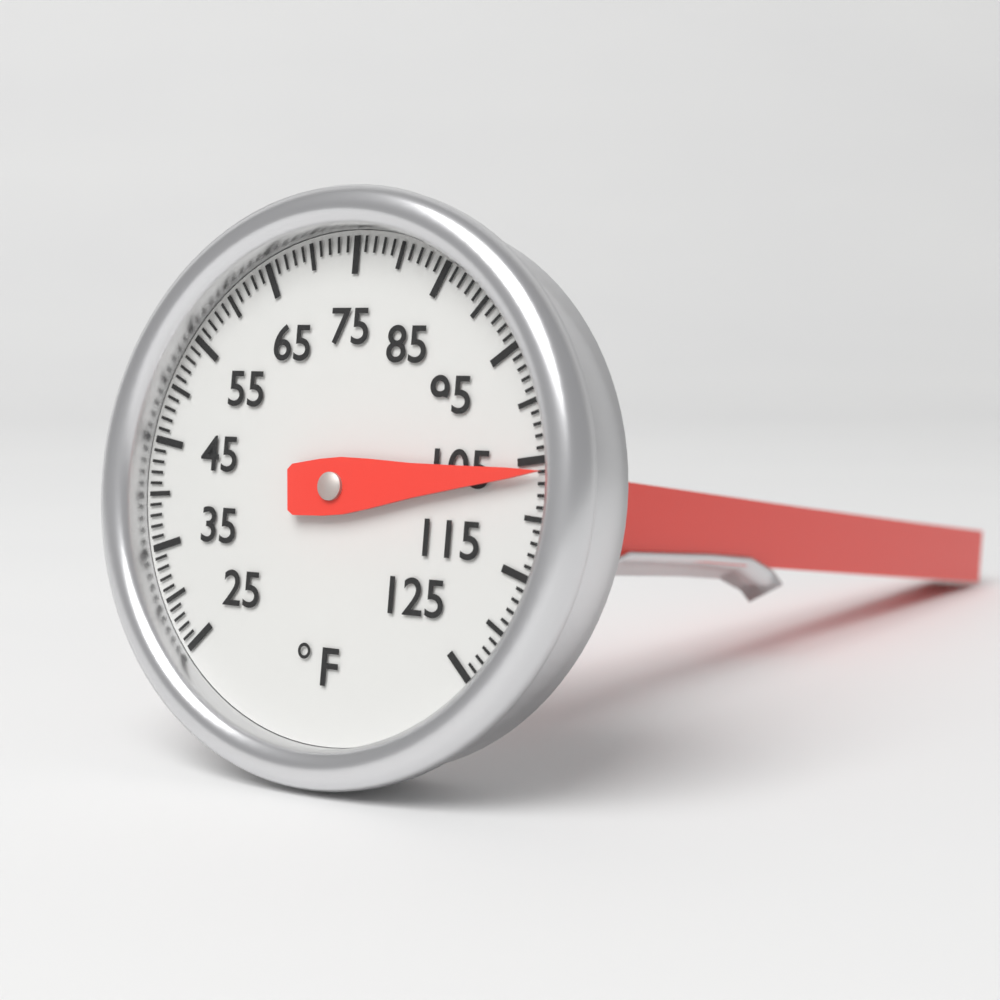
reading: 106 °F
